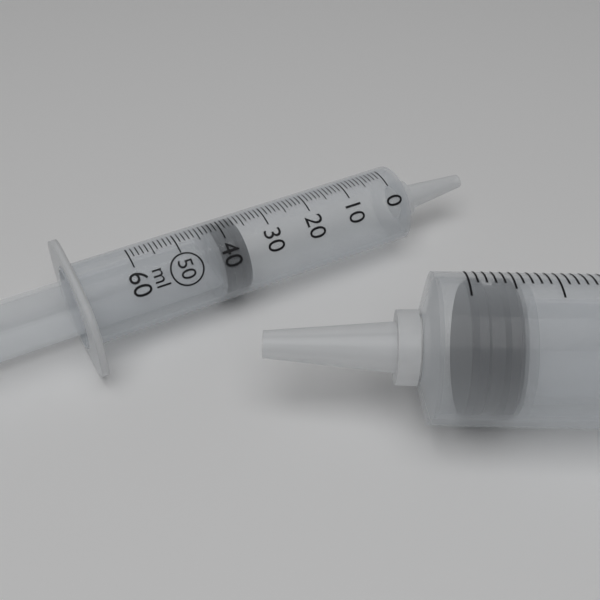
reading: 36 ml
